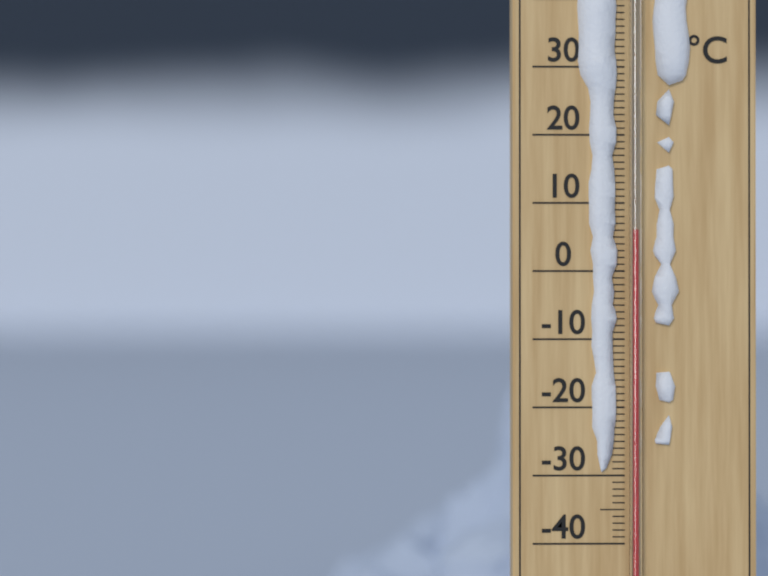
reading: 6 °C
